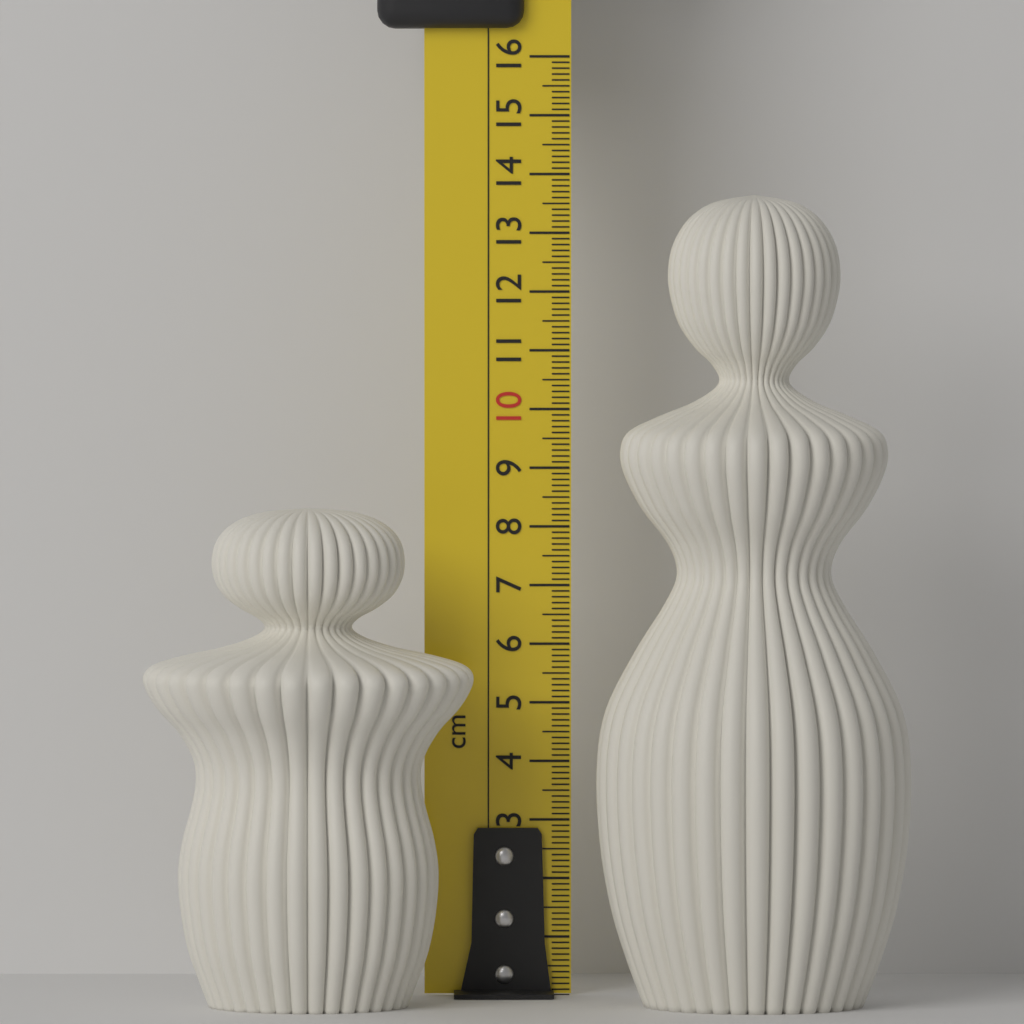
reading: 8.4 cm
